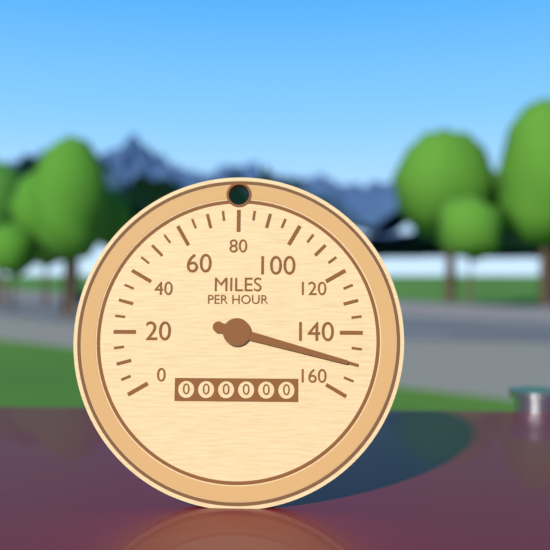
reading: 150 mph
